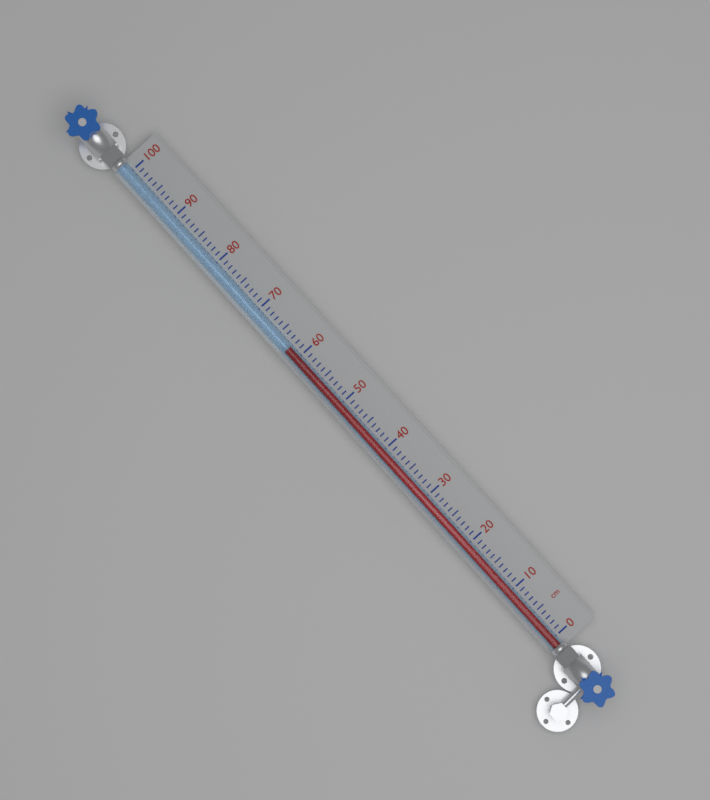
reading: 62 cm
